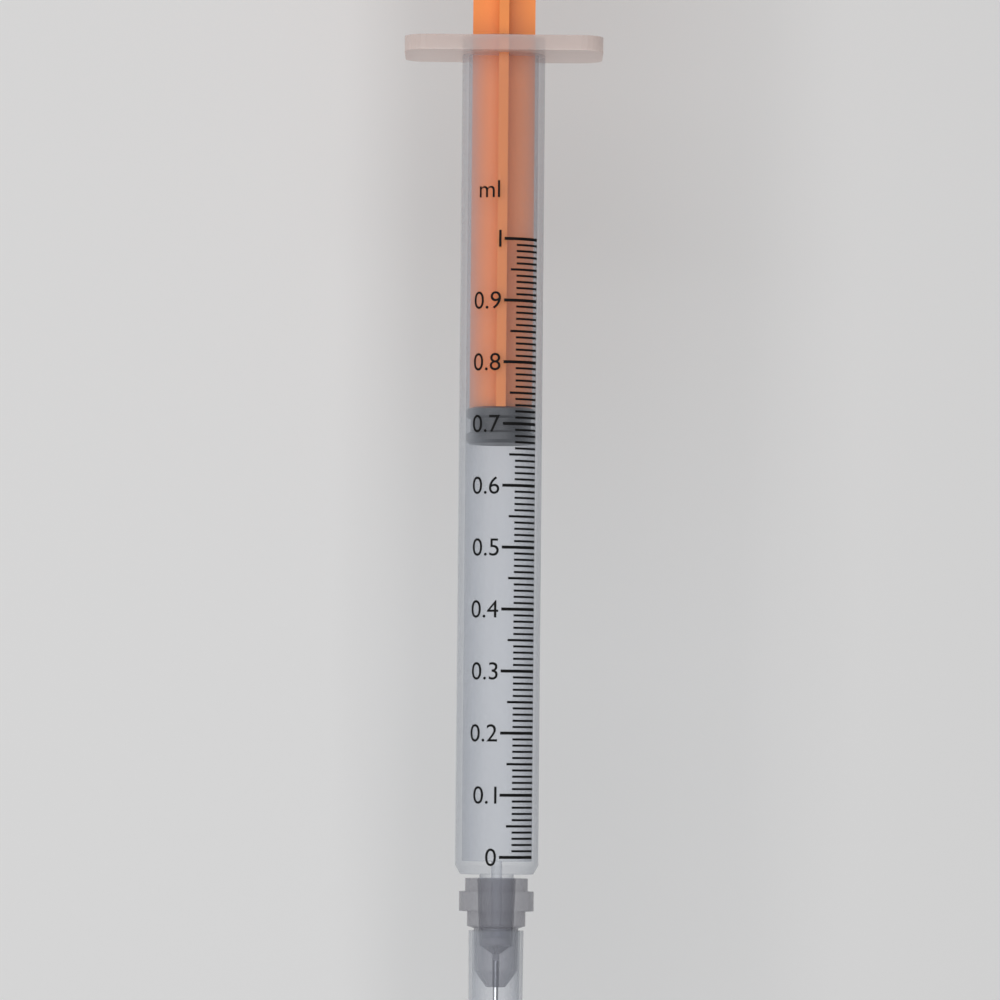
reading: 0.67 ml
